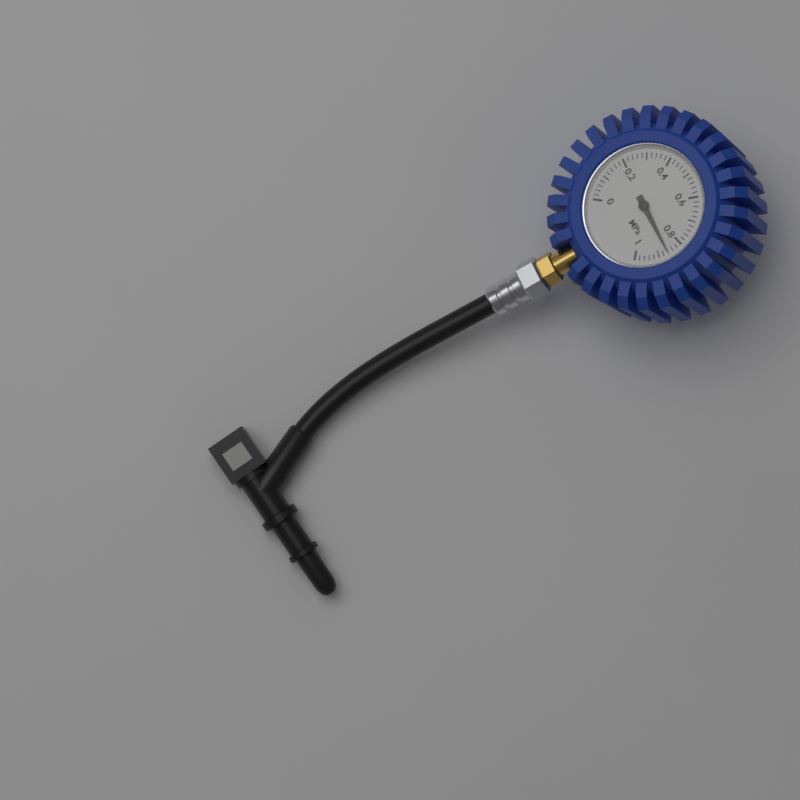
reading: 0.86 MPa
